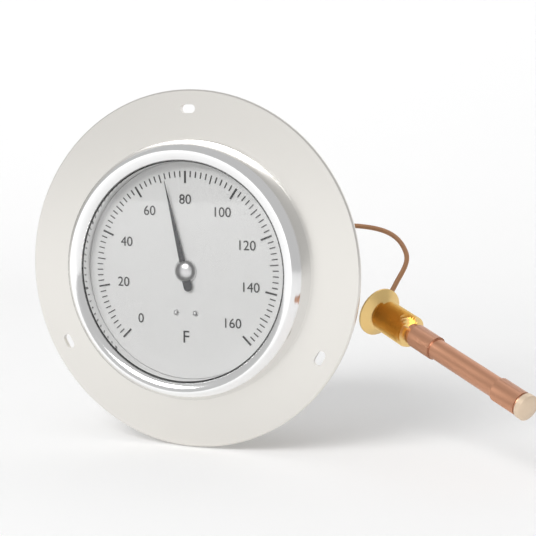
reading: 72 °F
